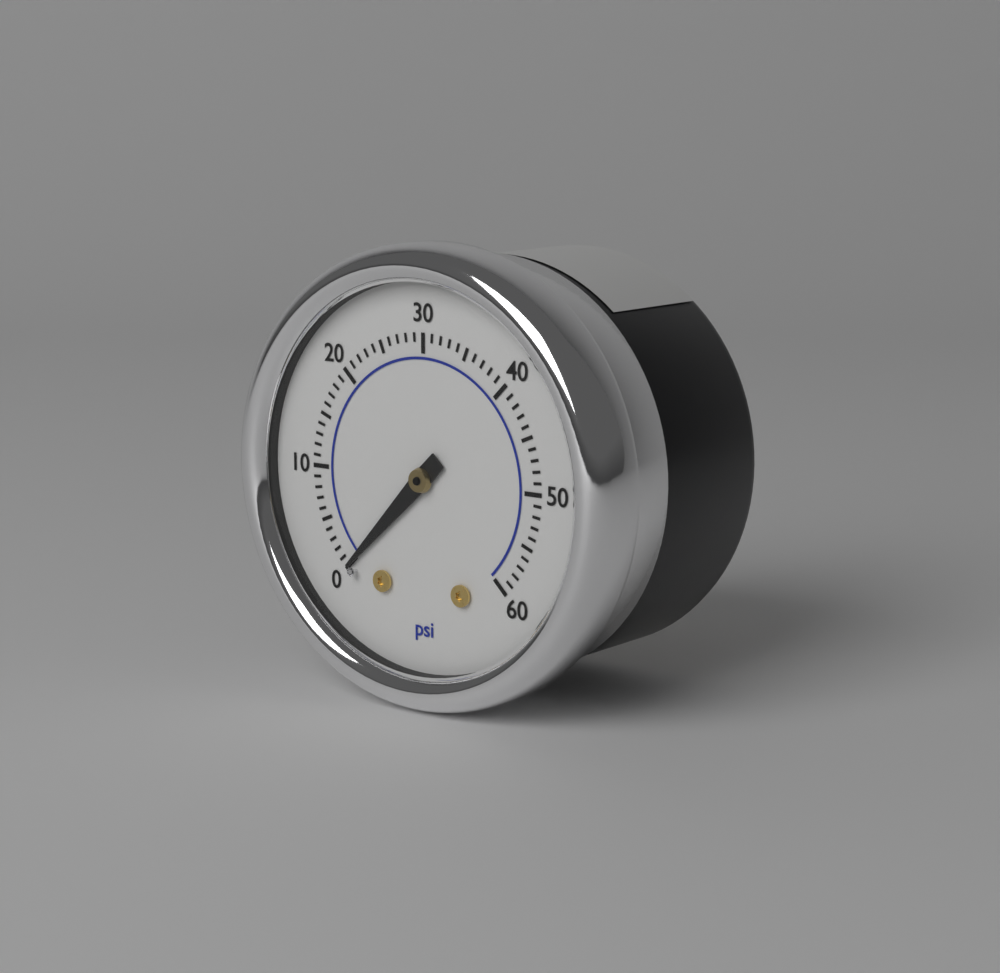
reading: 0 psi
